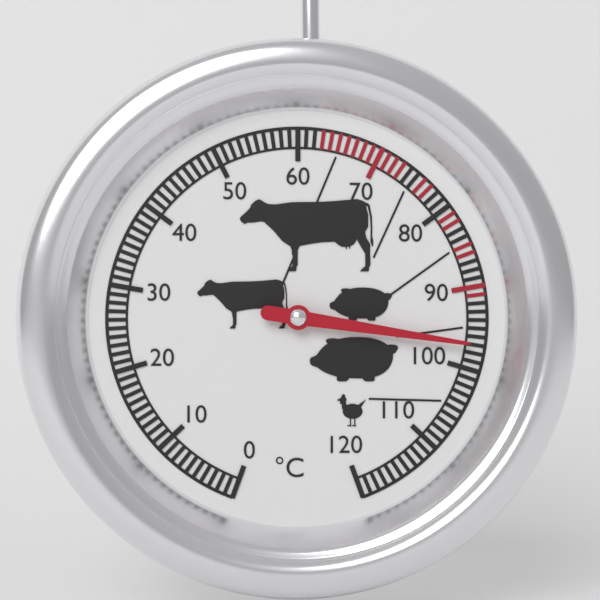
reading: 97 °C
